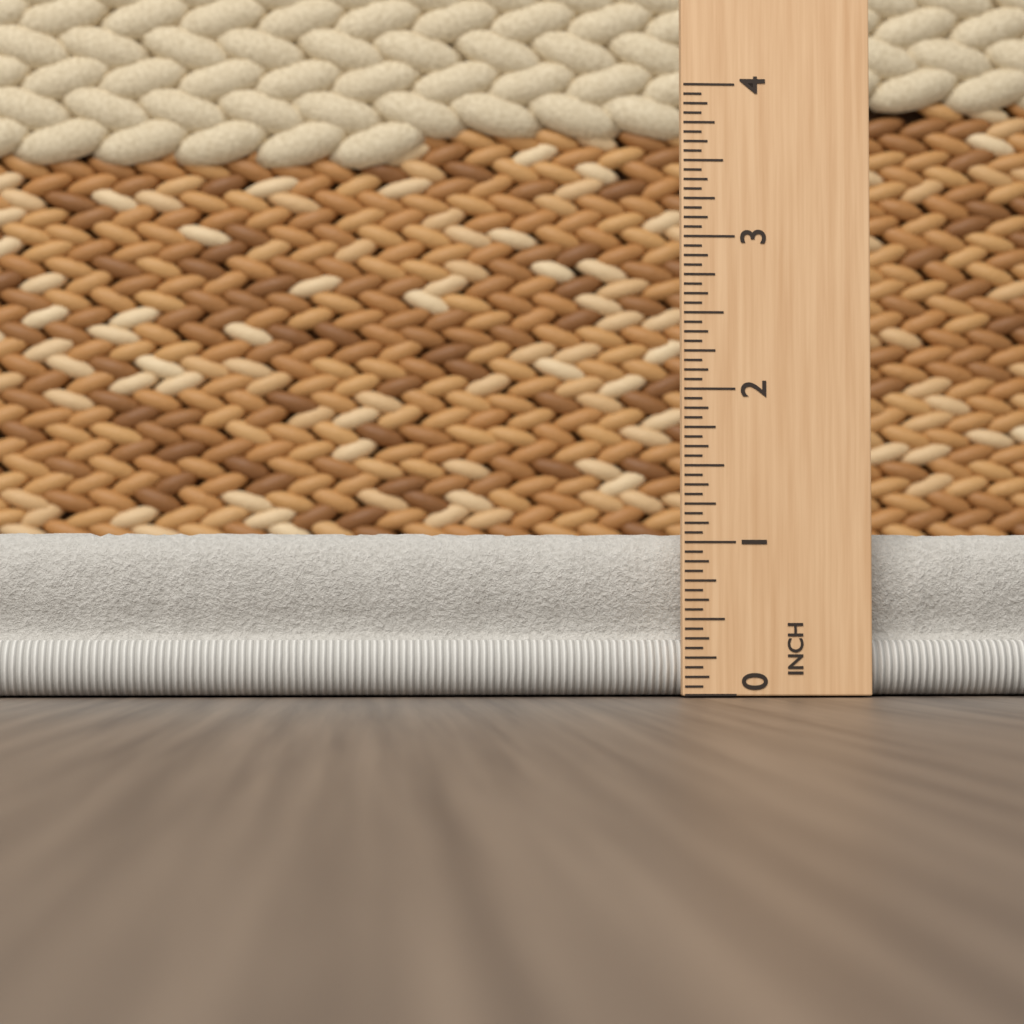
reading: 1.0625 in
